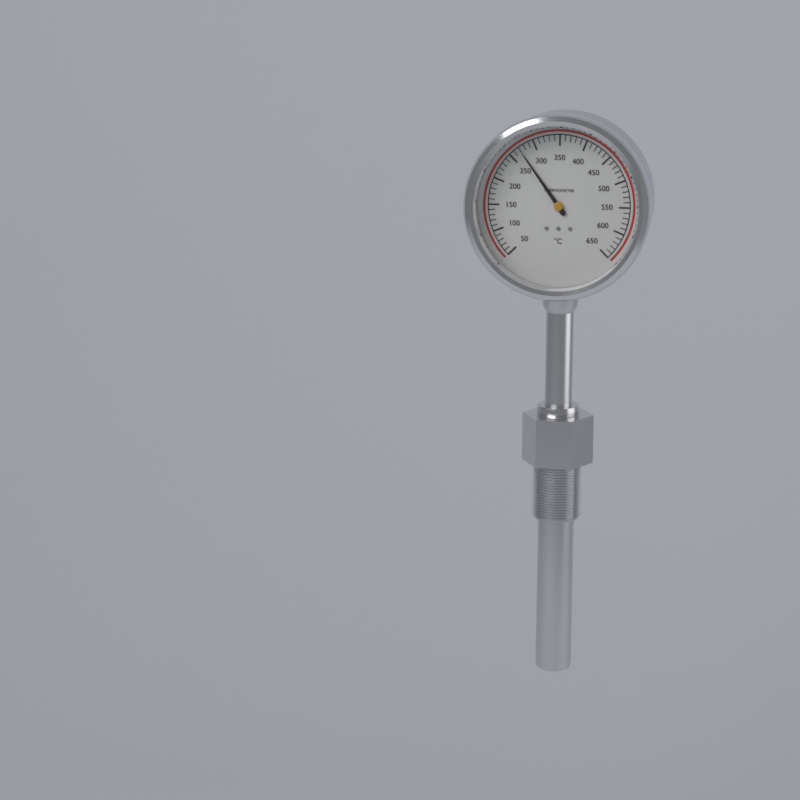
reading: 270 °C
